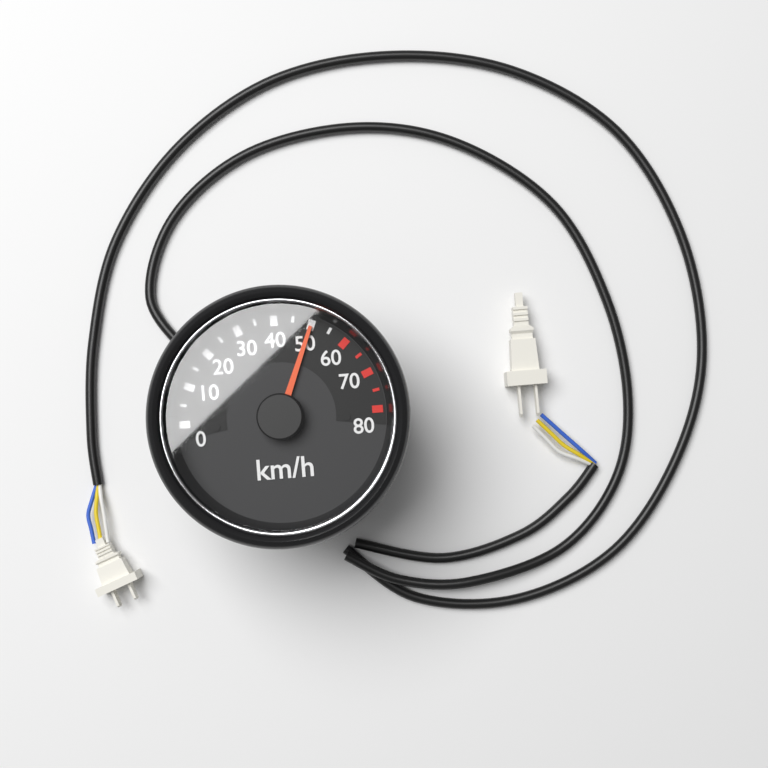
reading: 50 km/h
